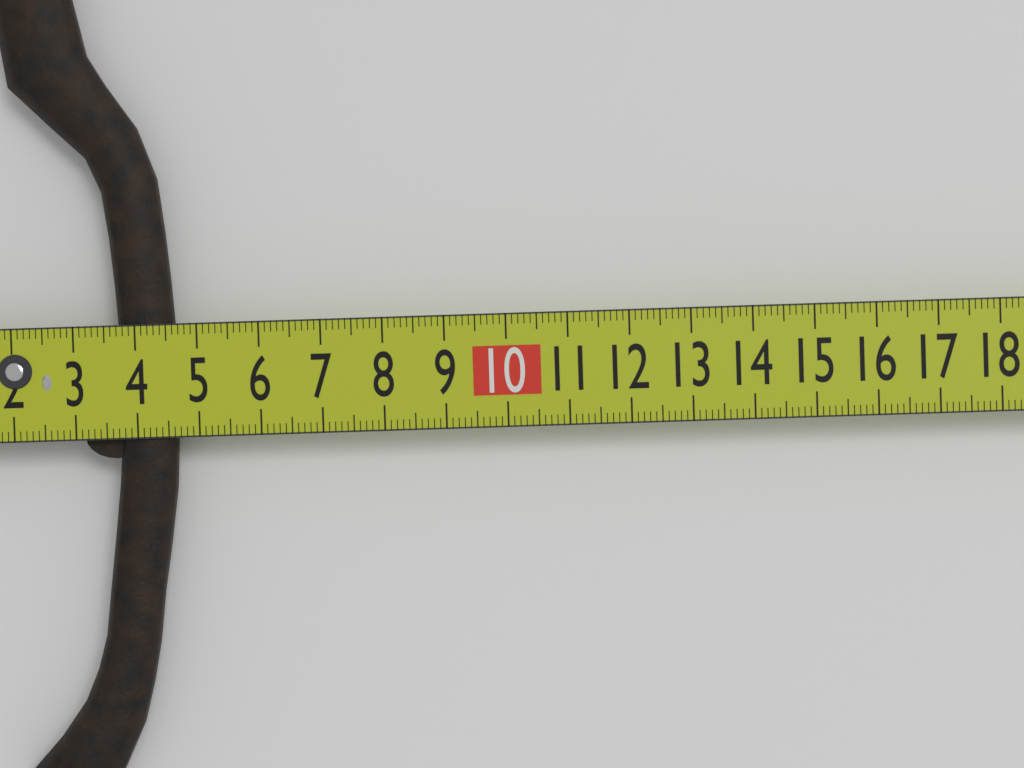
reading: 4.6 cm
